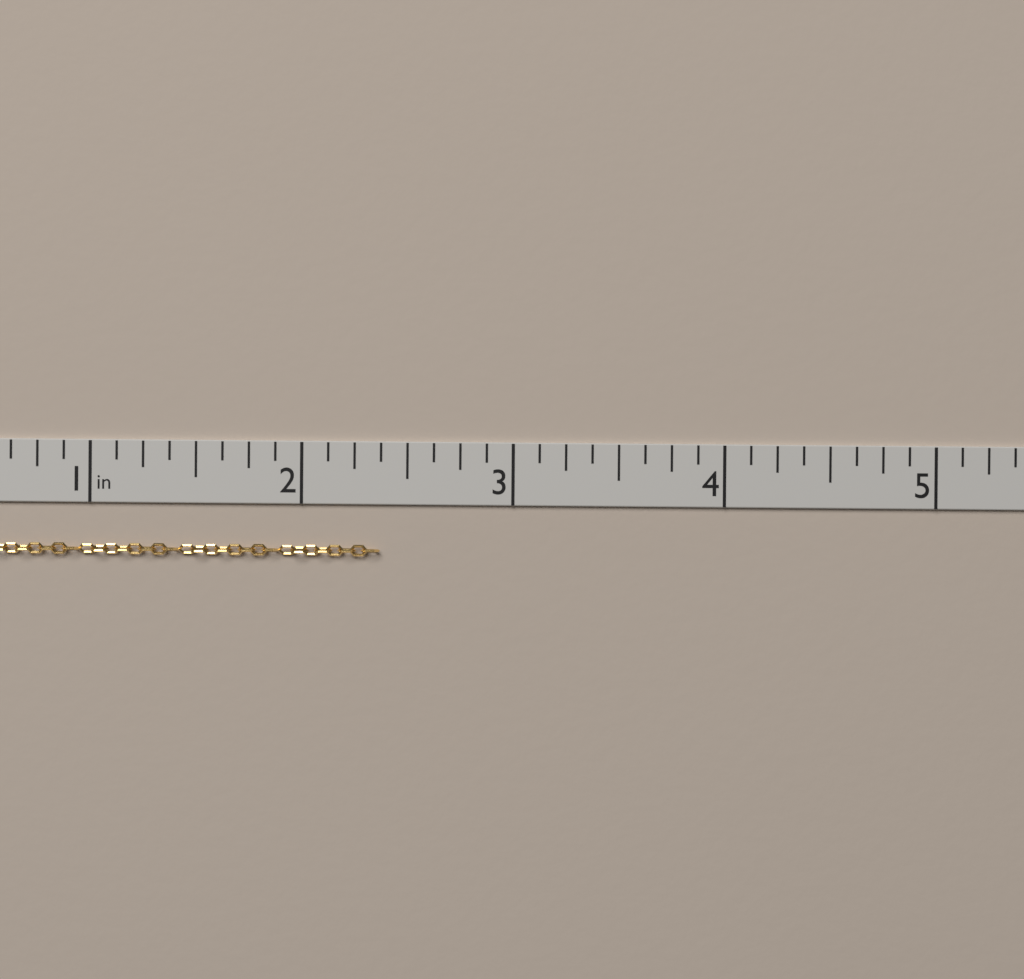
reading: 2.375 in
